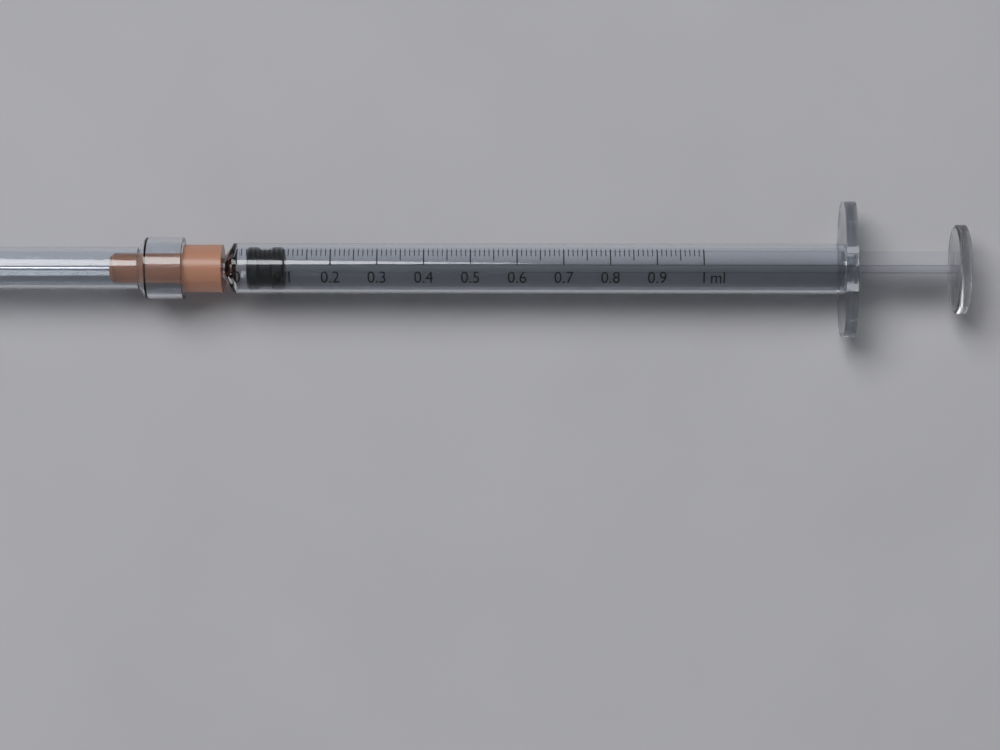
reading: 0.02 ml
